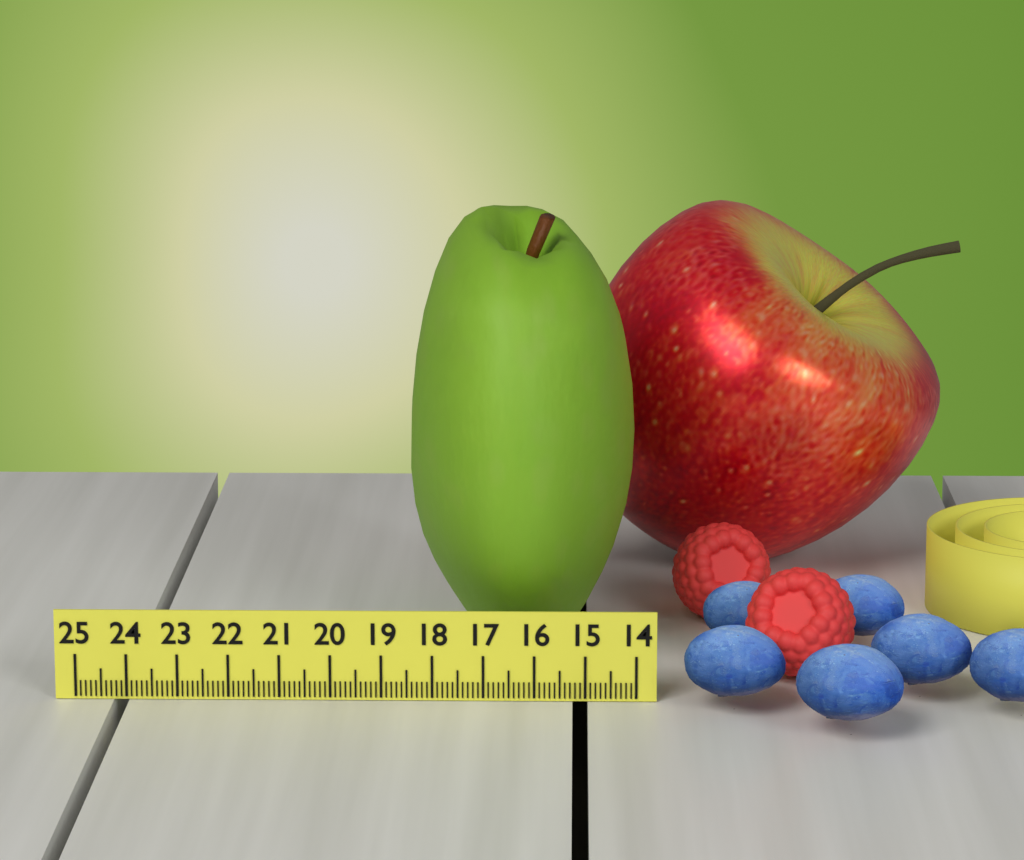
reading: 18.6 (no unit)
